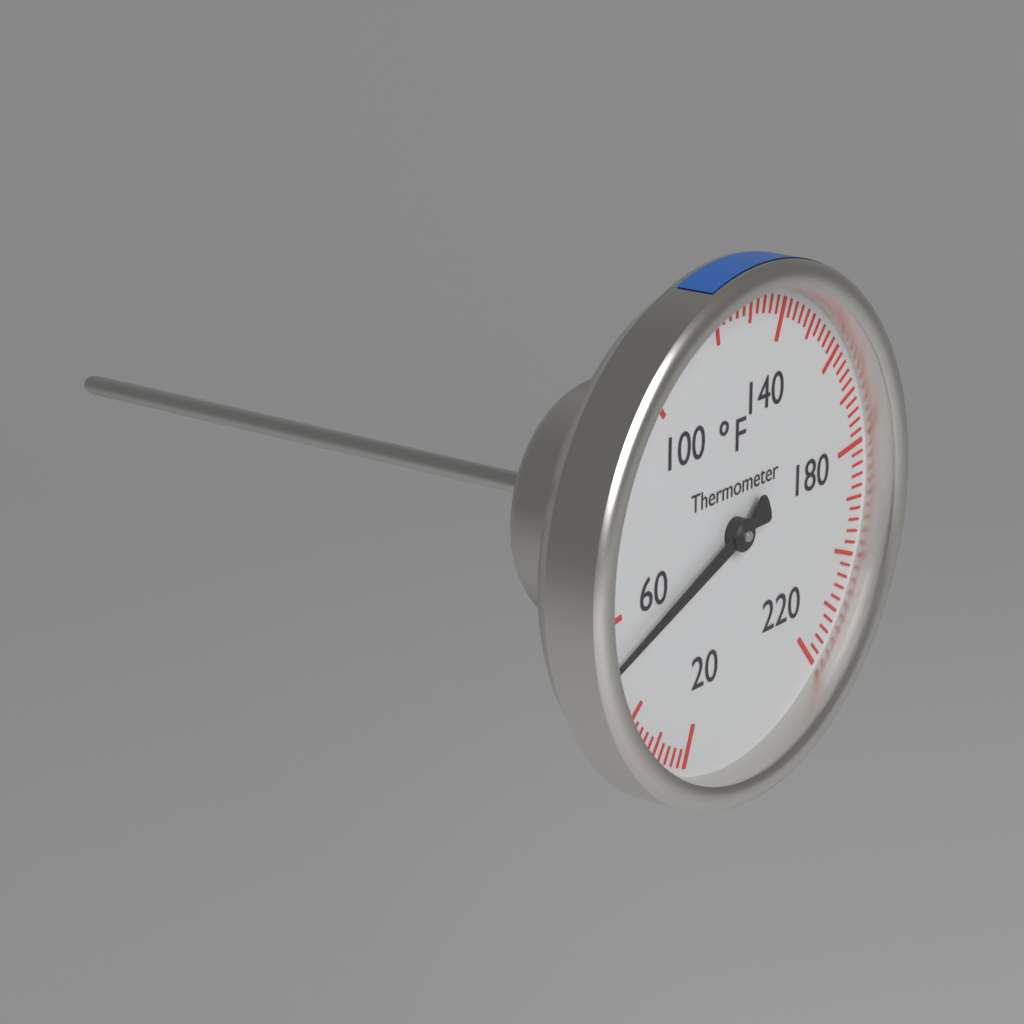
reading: 52 °F
